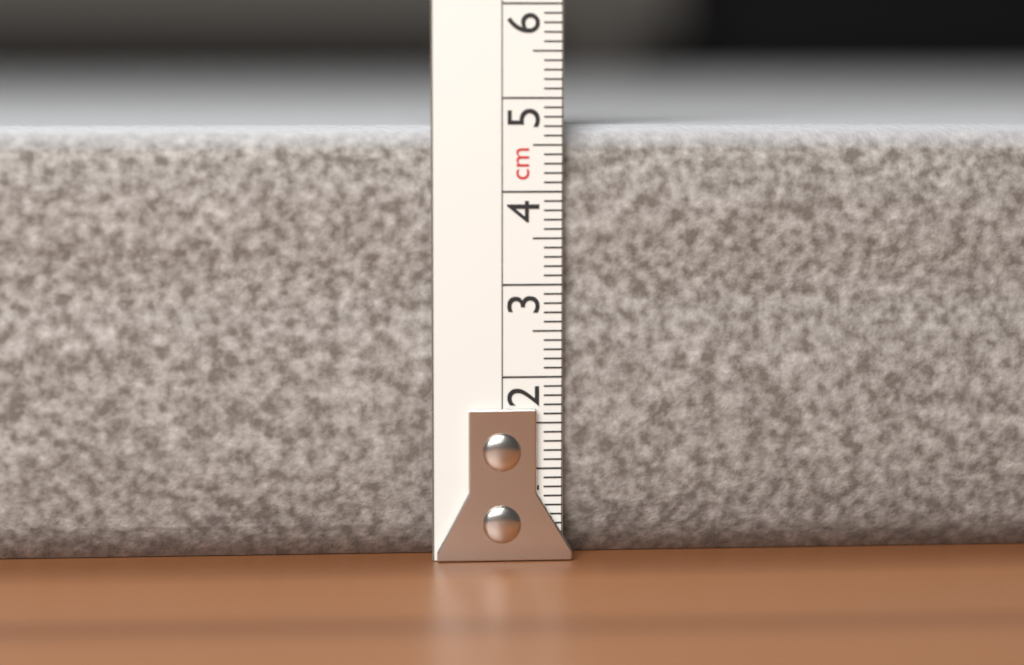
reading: 4.7 cm
